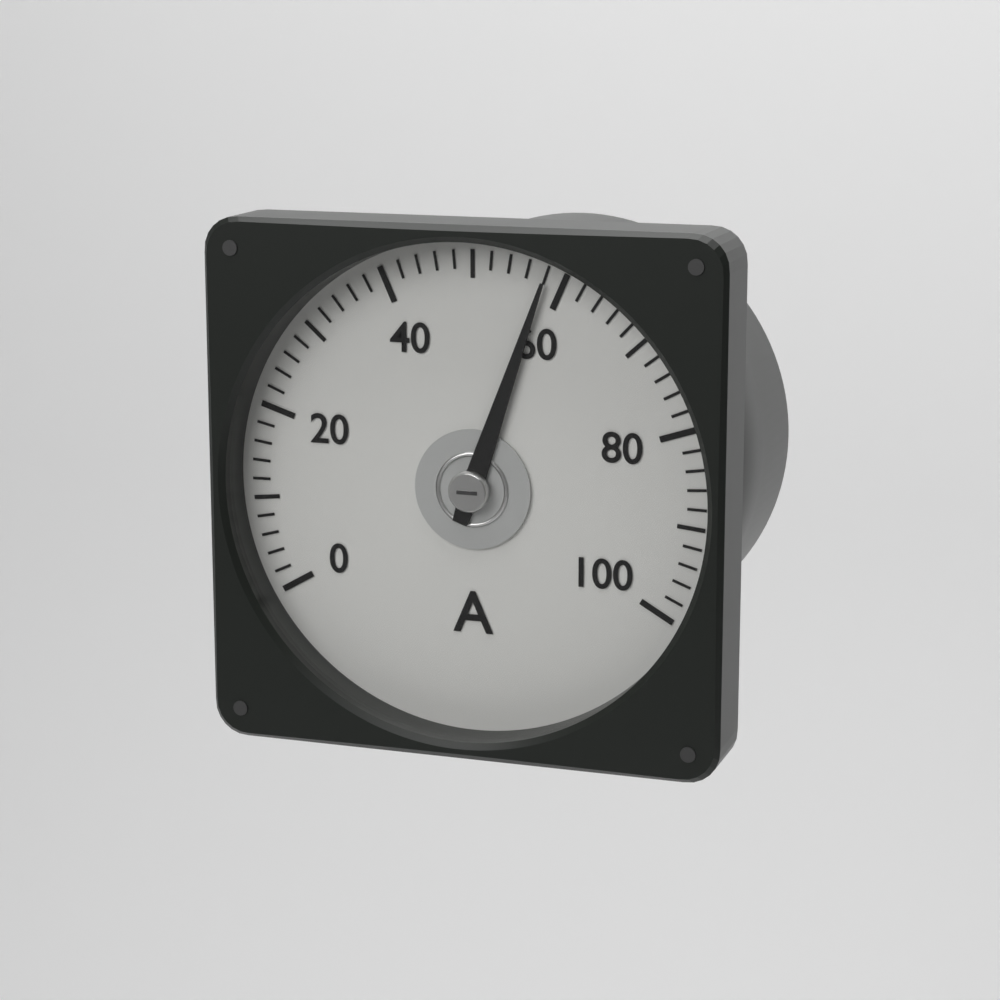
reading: 58 A
